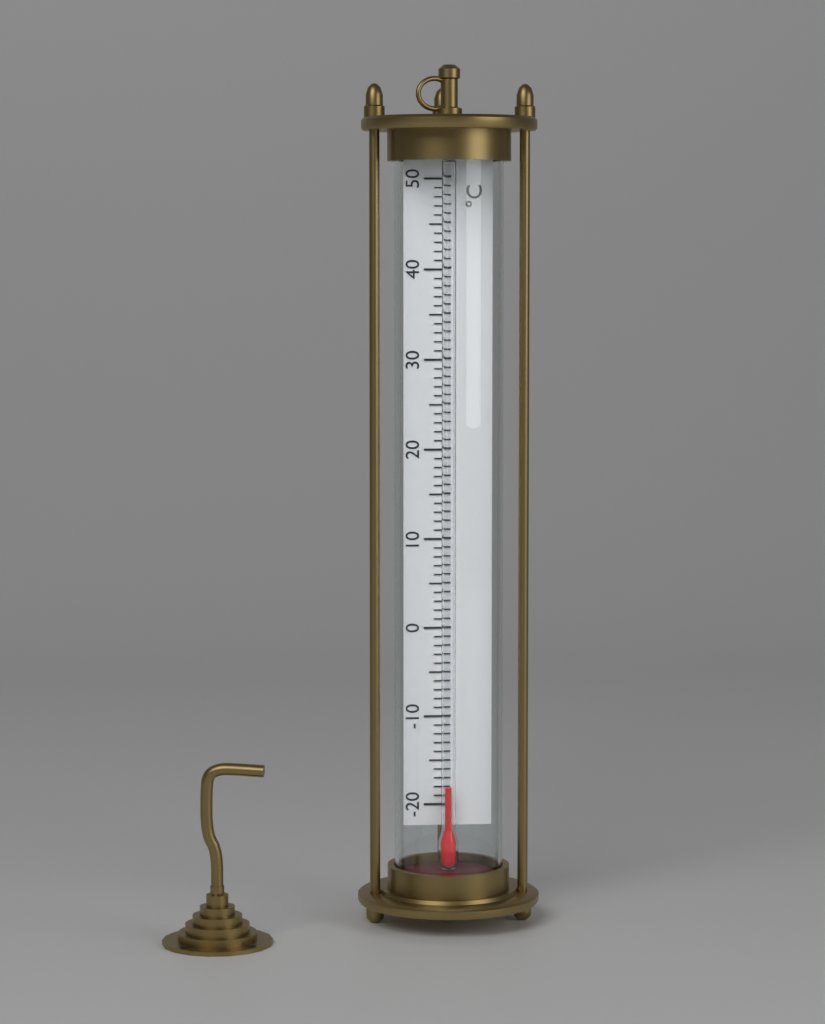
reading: -18 °C
